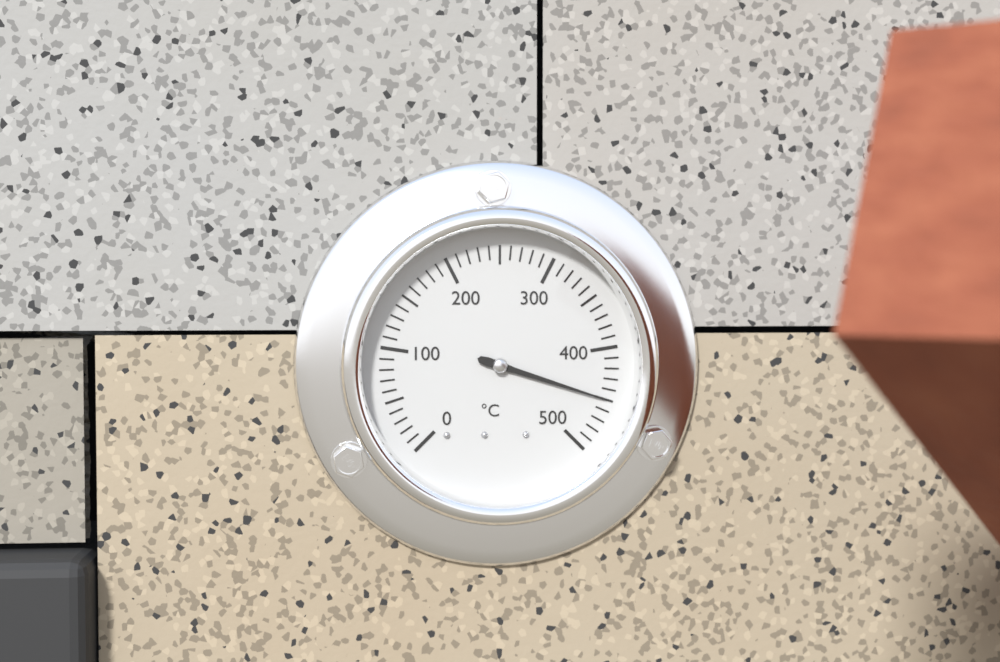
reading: 450 °C
